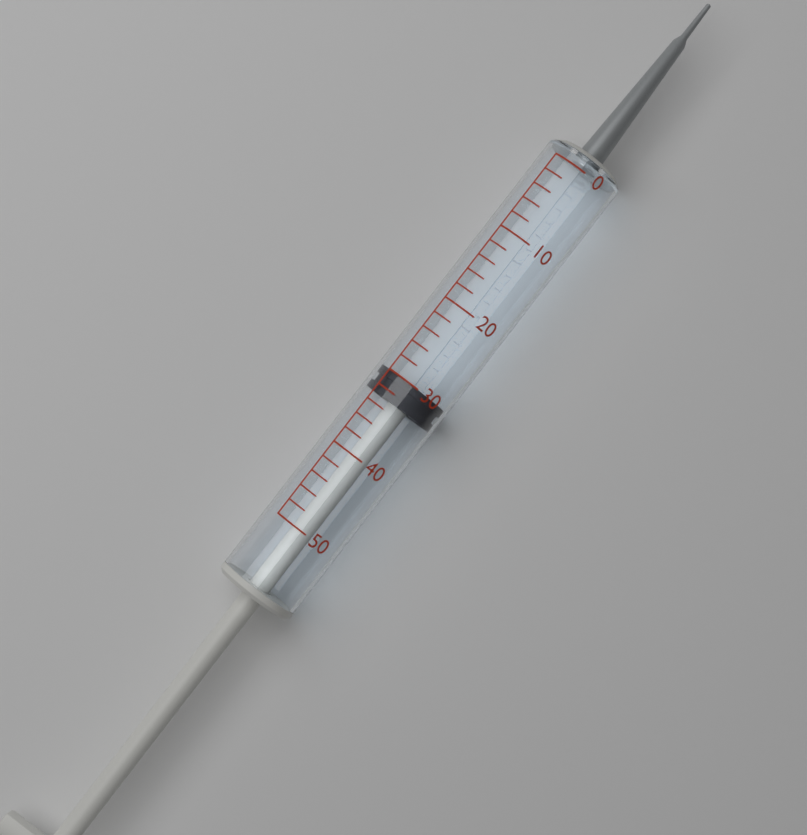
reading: 30 (no unit)
